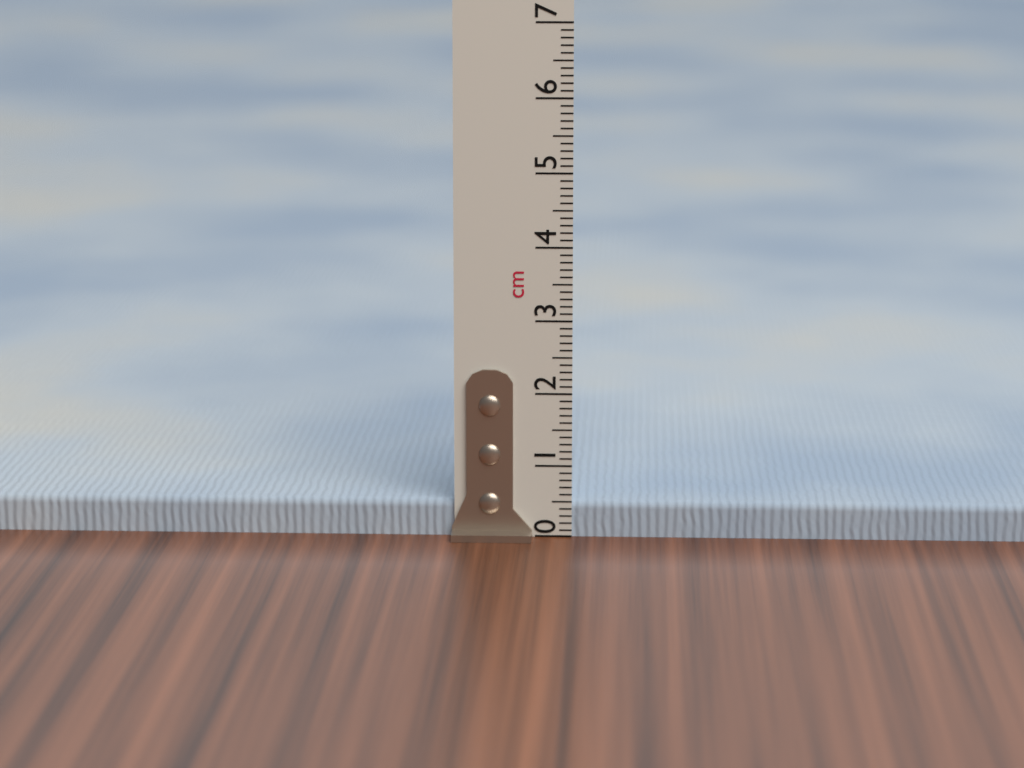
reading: 0.5 cm
